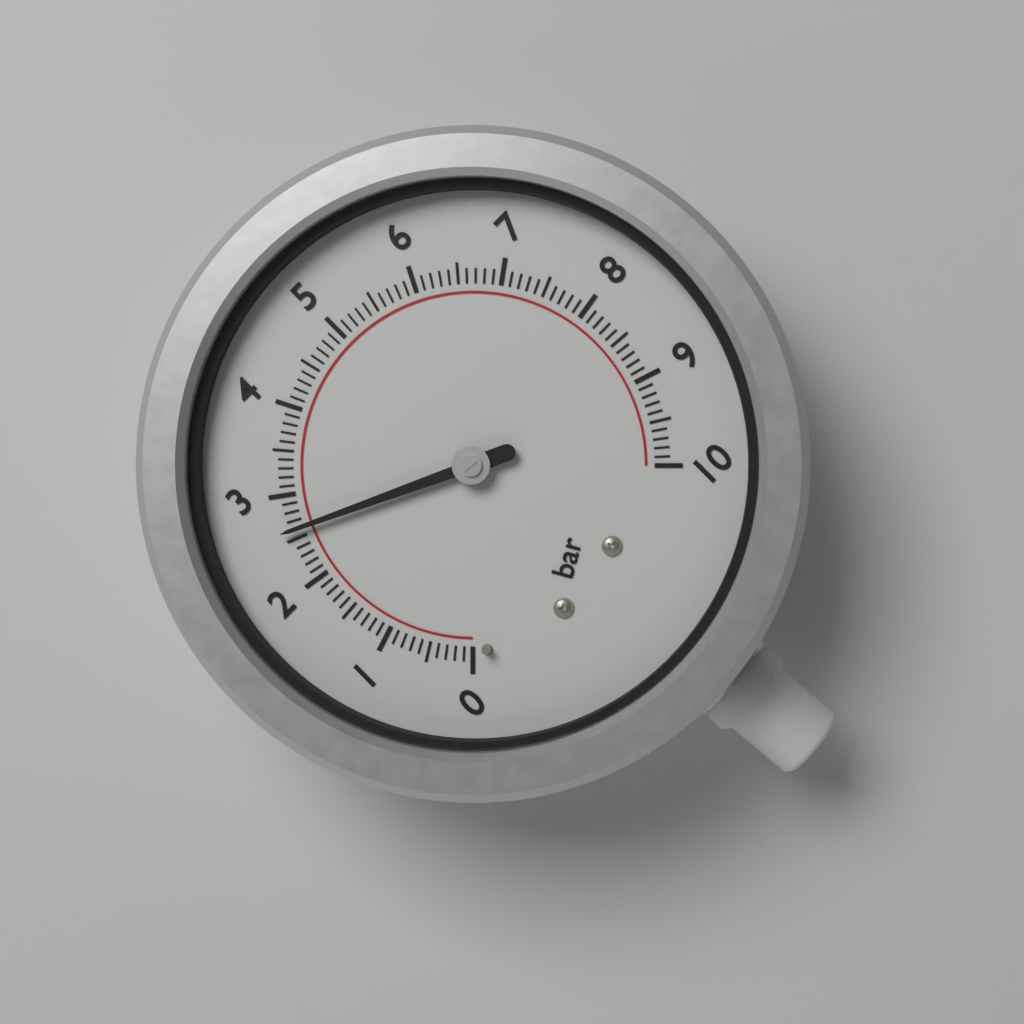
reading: 2.6 bar
